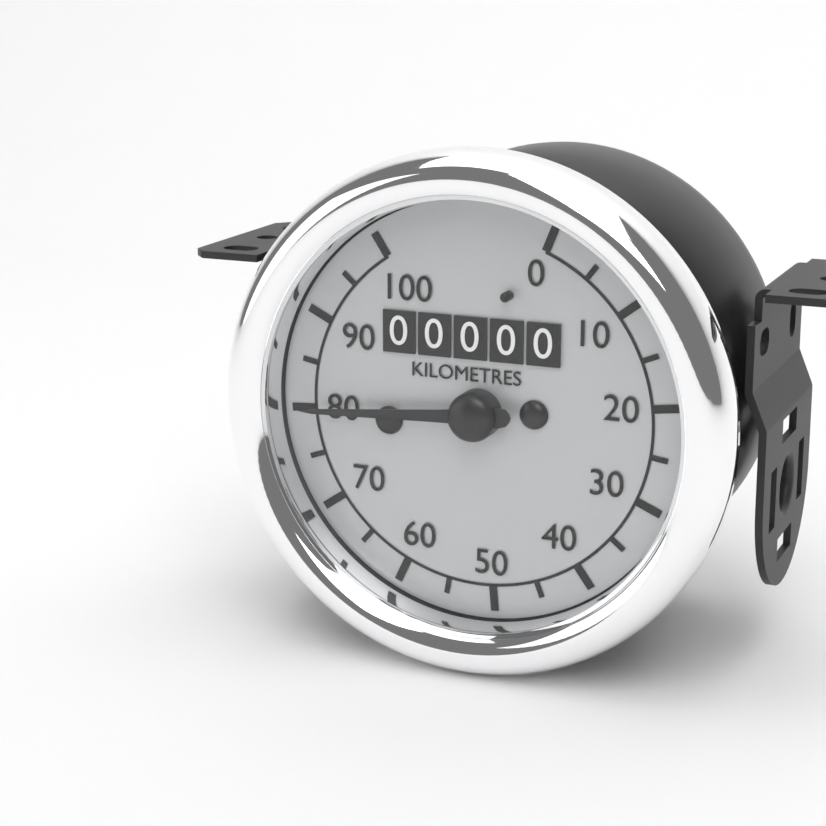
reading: 80 km/h
